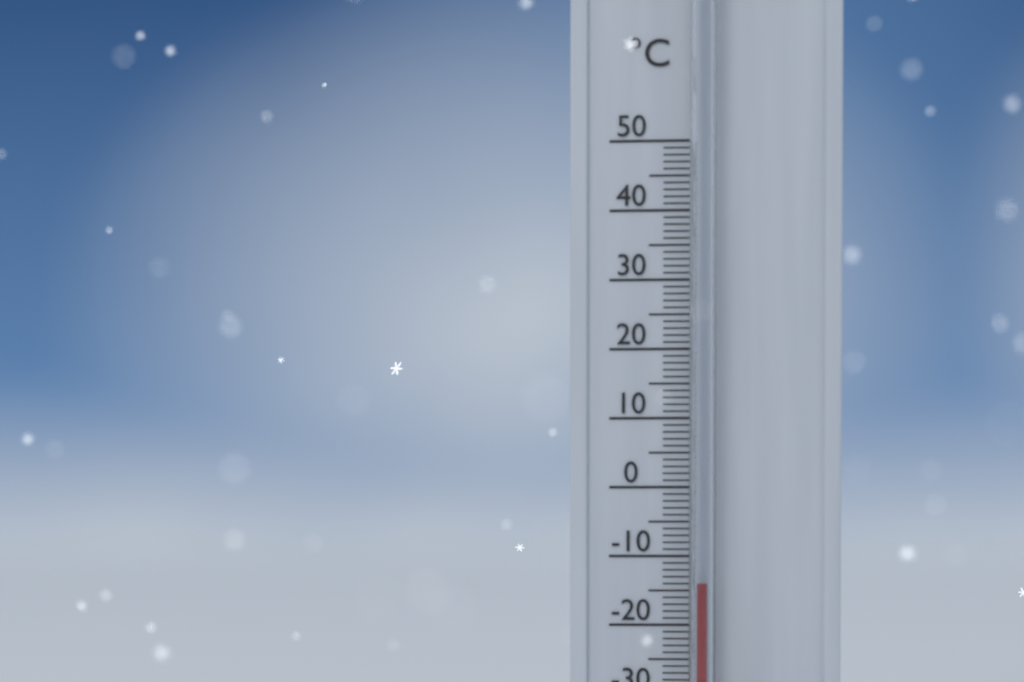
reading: -14 °C
